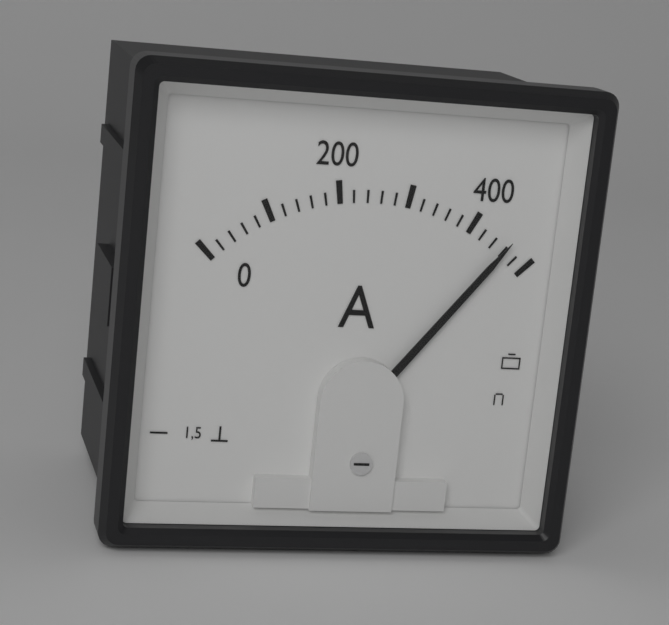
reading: 460 A
